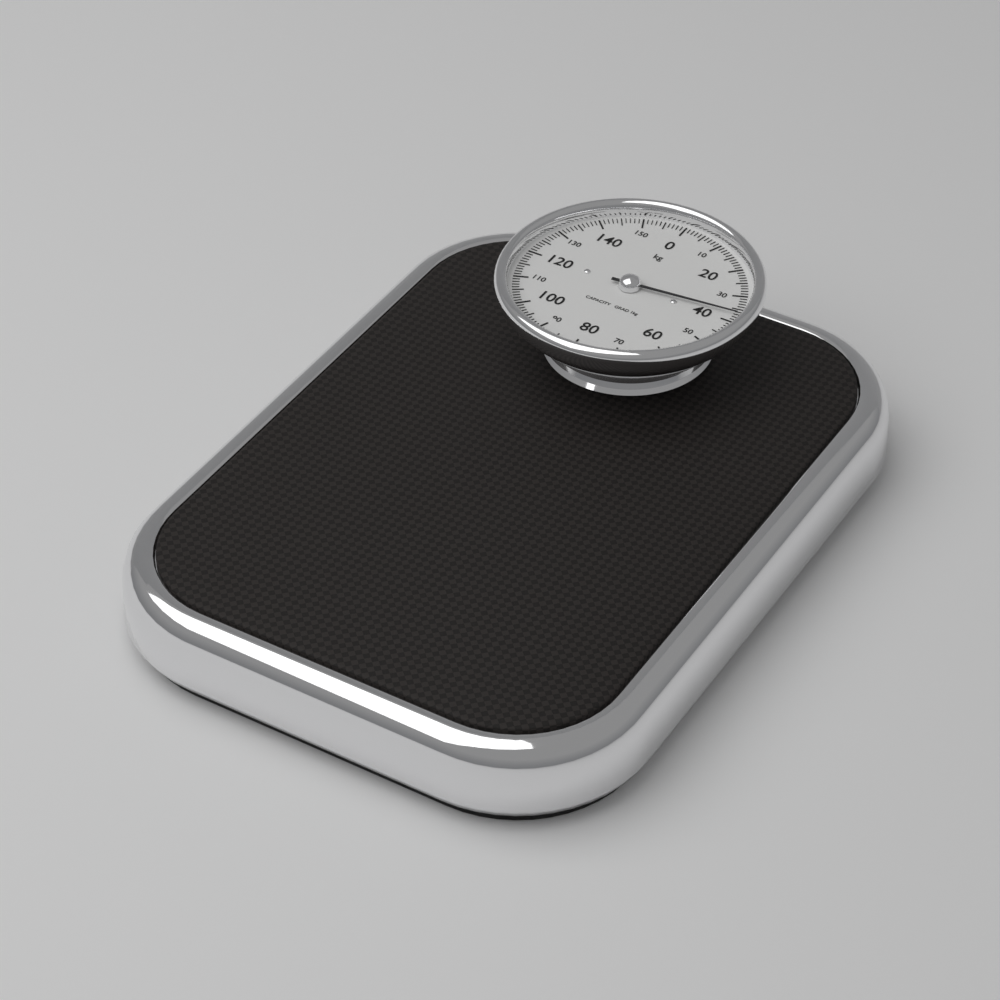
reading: 37 kg
